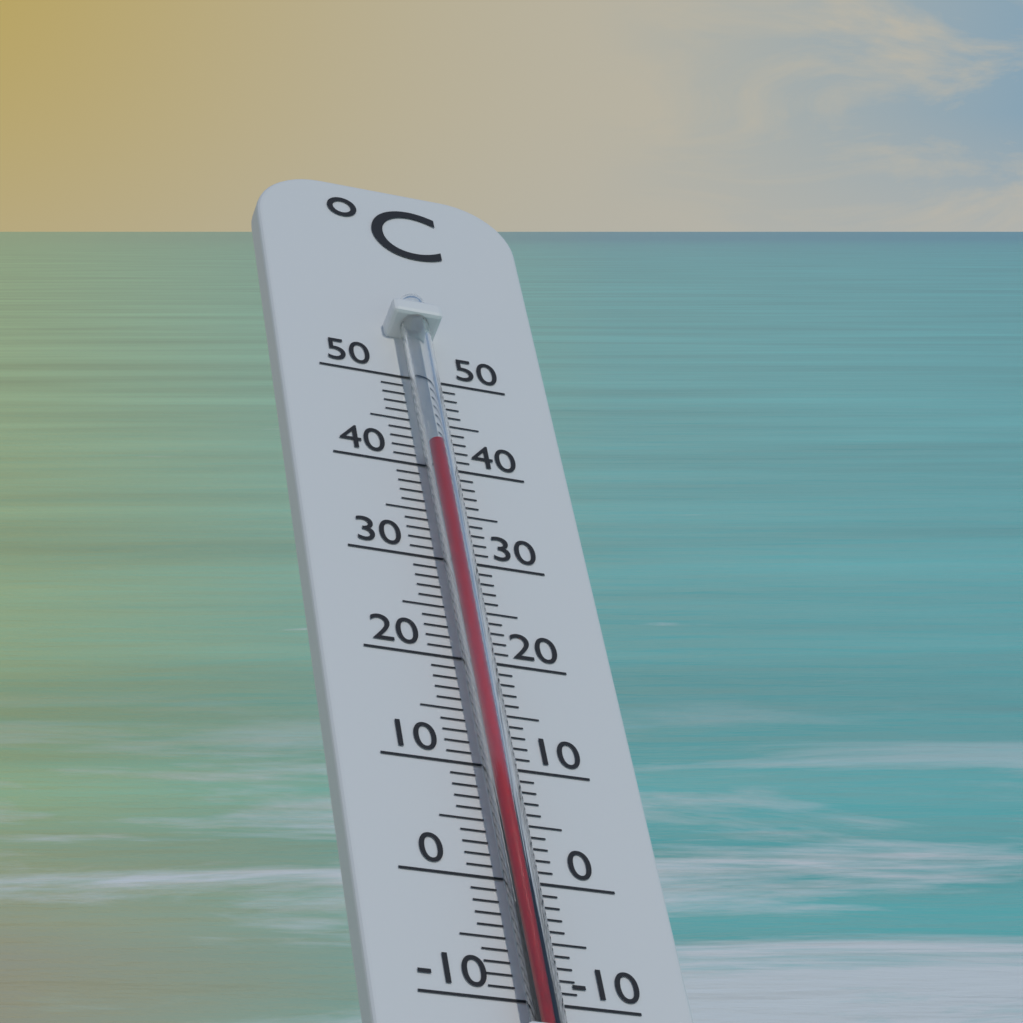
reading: 41 °C
